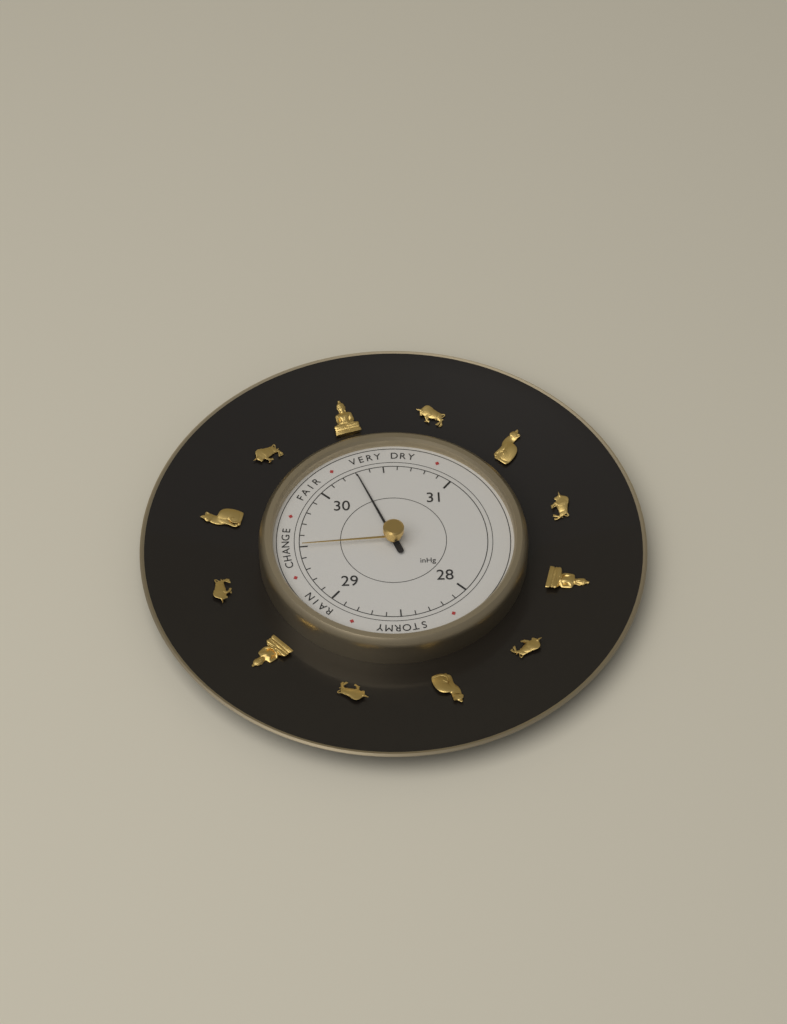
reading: 30.3 inHg
